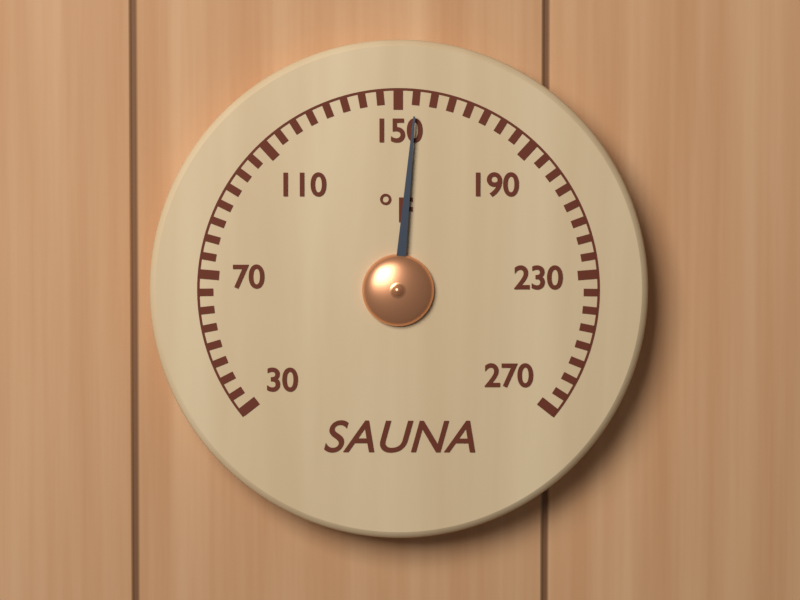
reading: 155 °F
